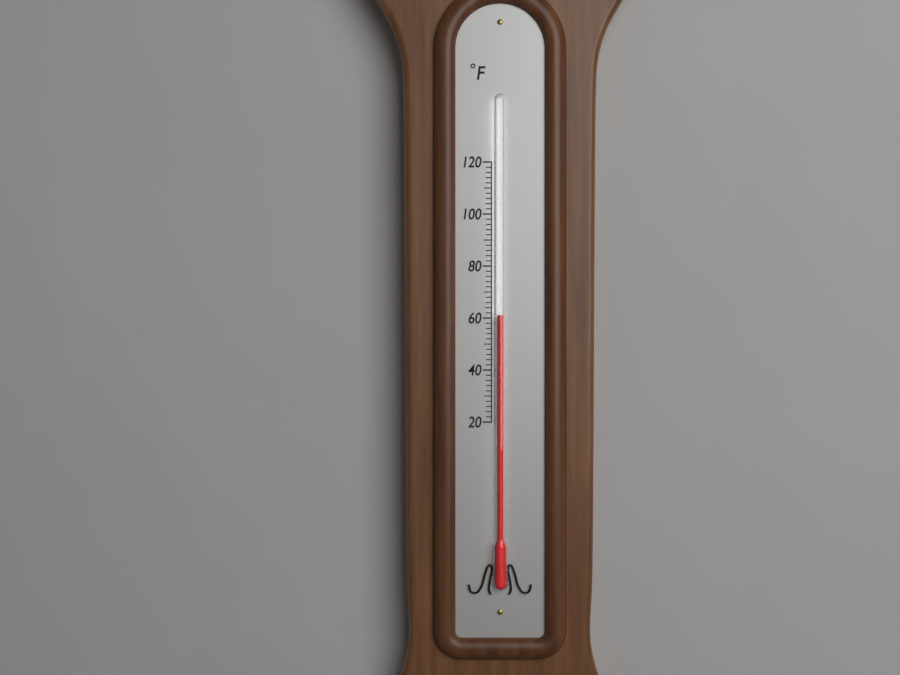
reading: 61 °F
